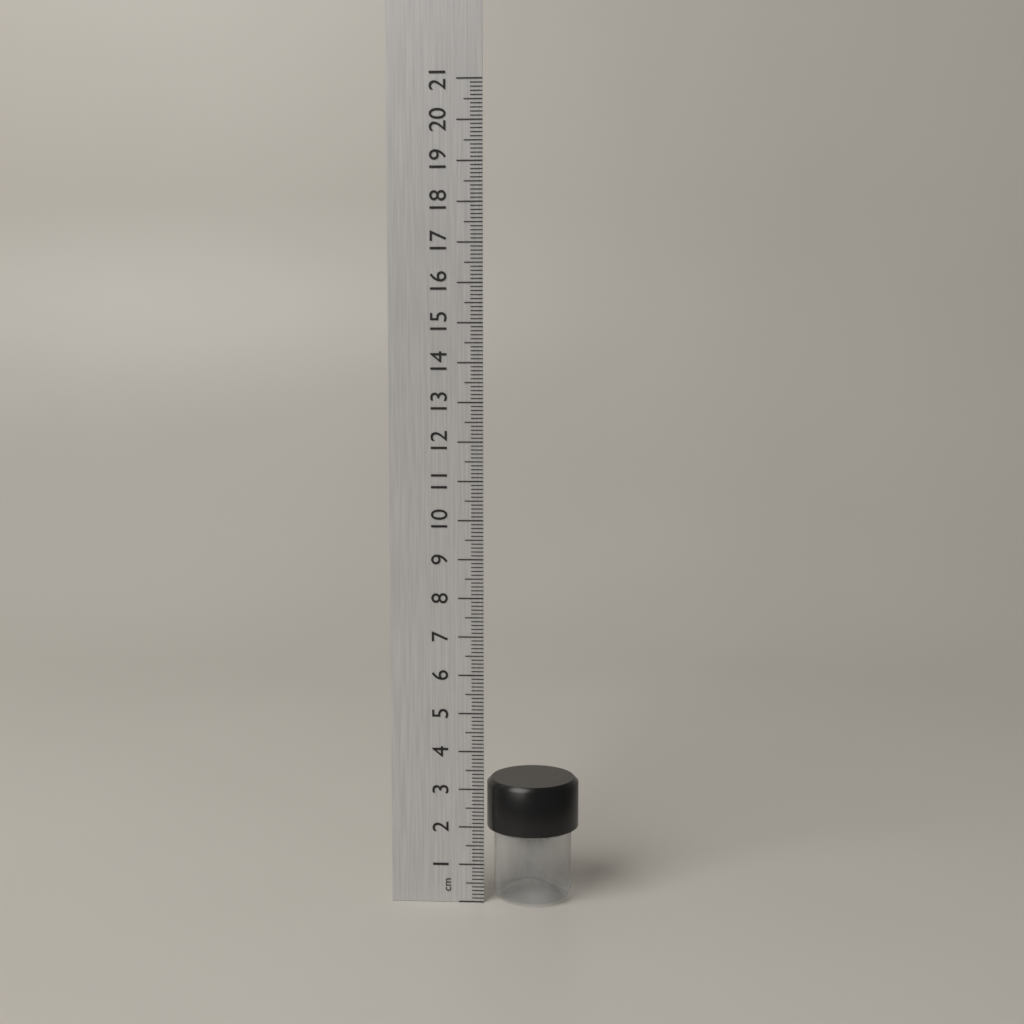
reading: 3.2 cm
